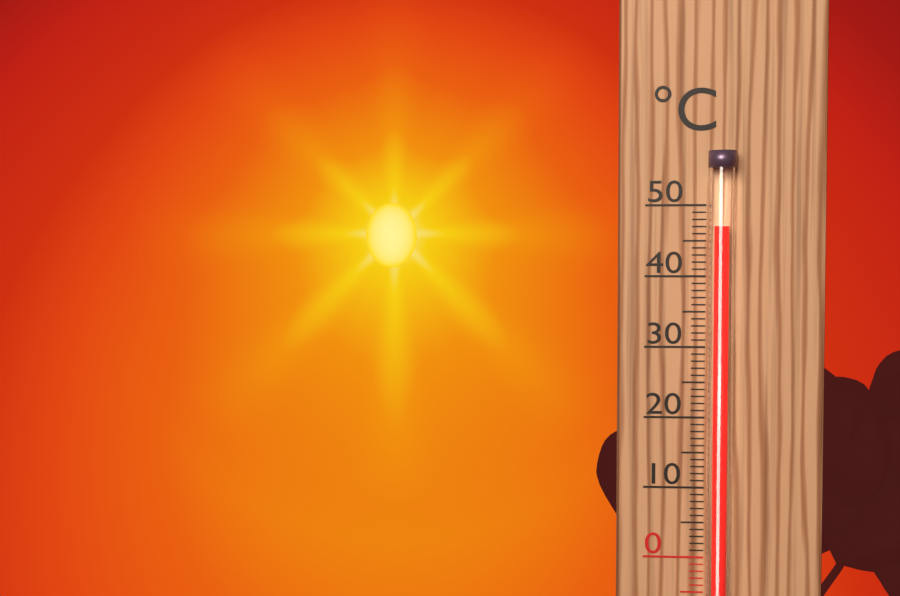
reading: 47 °C
